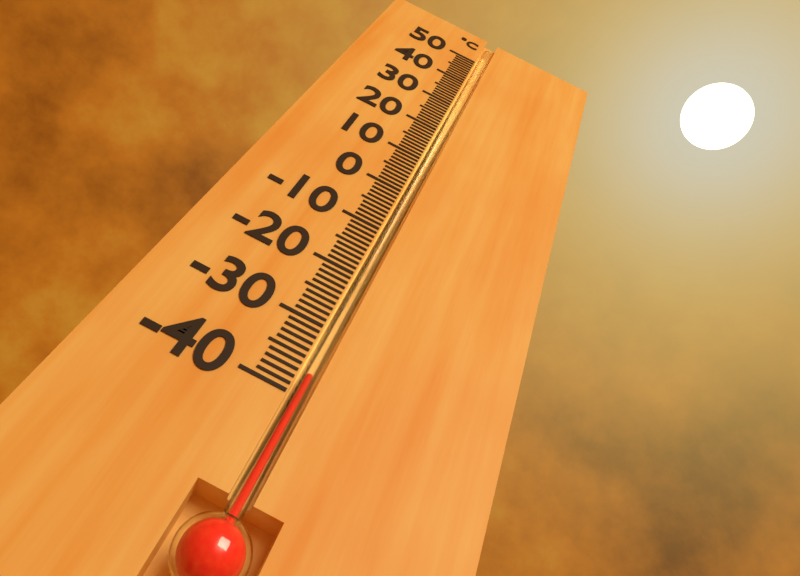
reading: -37 °C
